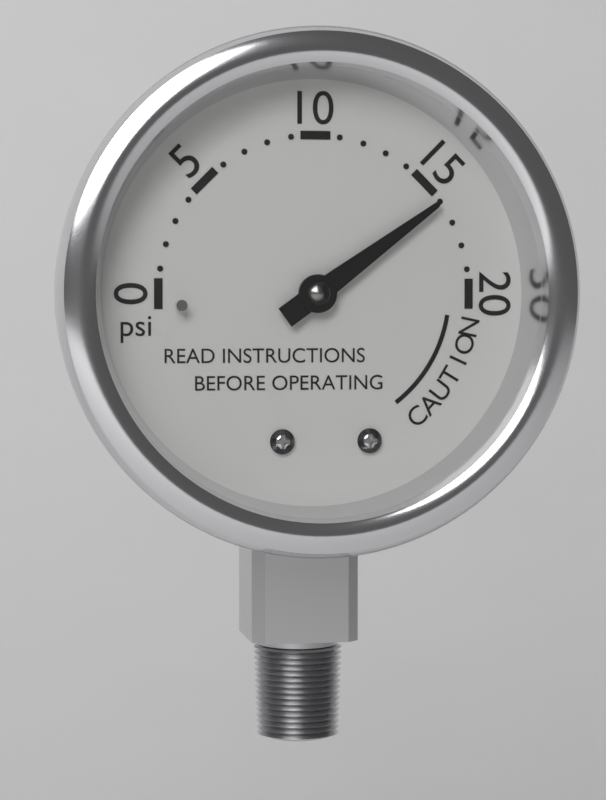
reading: 16 psi
